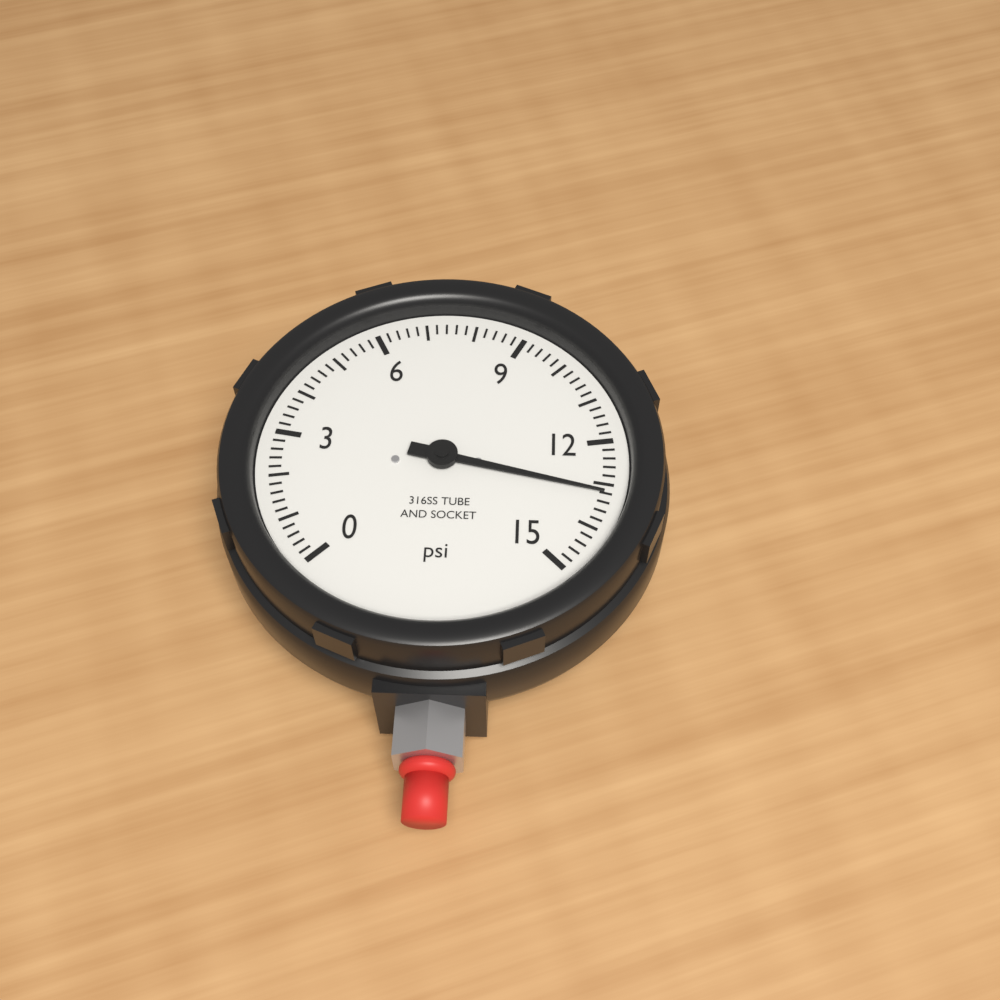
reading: 13.2 psi
